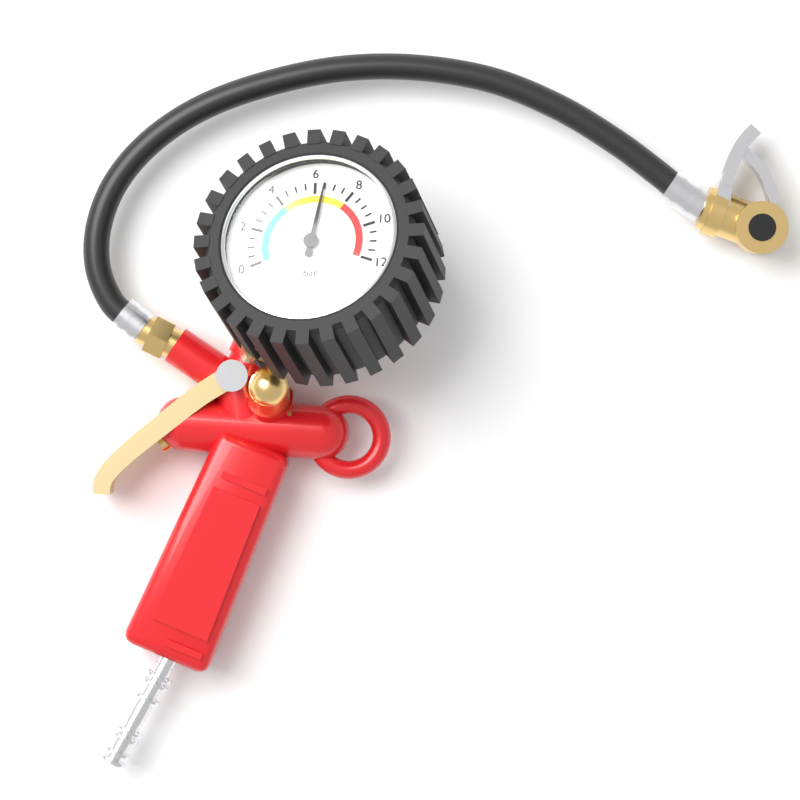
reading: 6.5 bar
